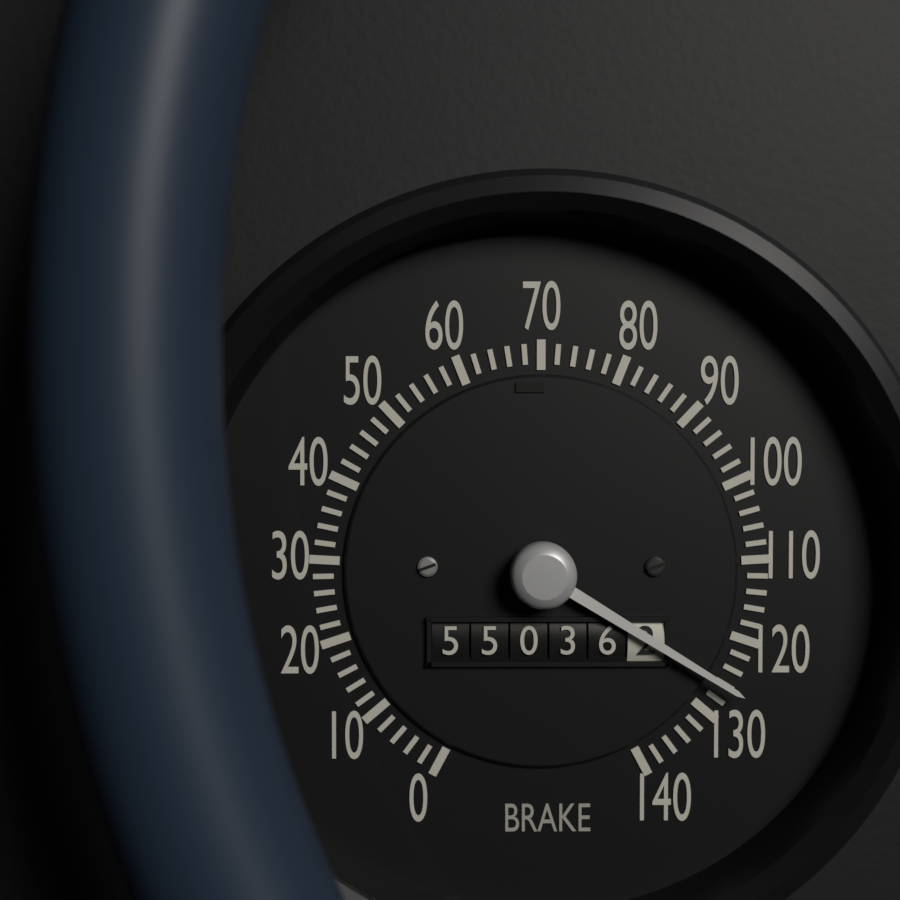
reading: 126 (no unit)
